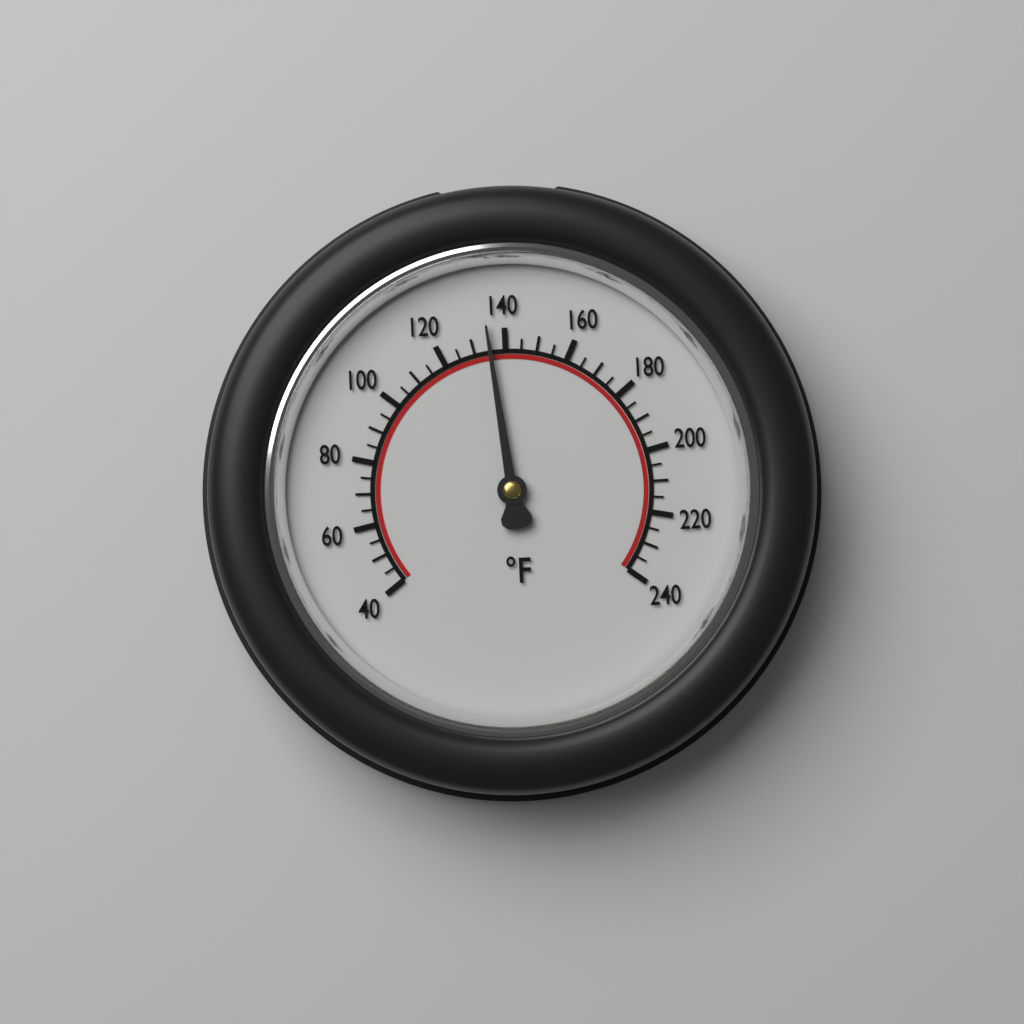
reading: 135 °F
